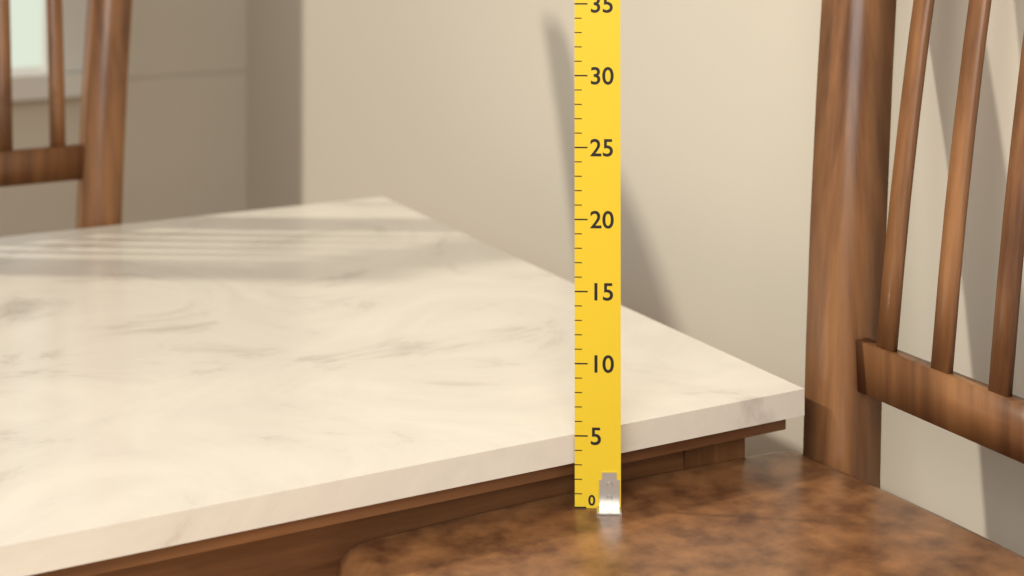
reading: 5 (no unit)
